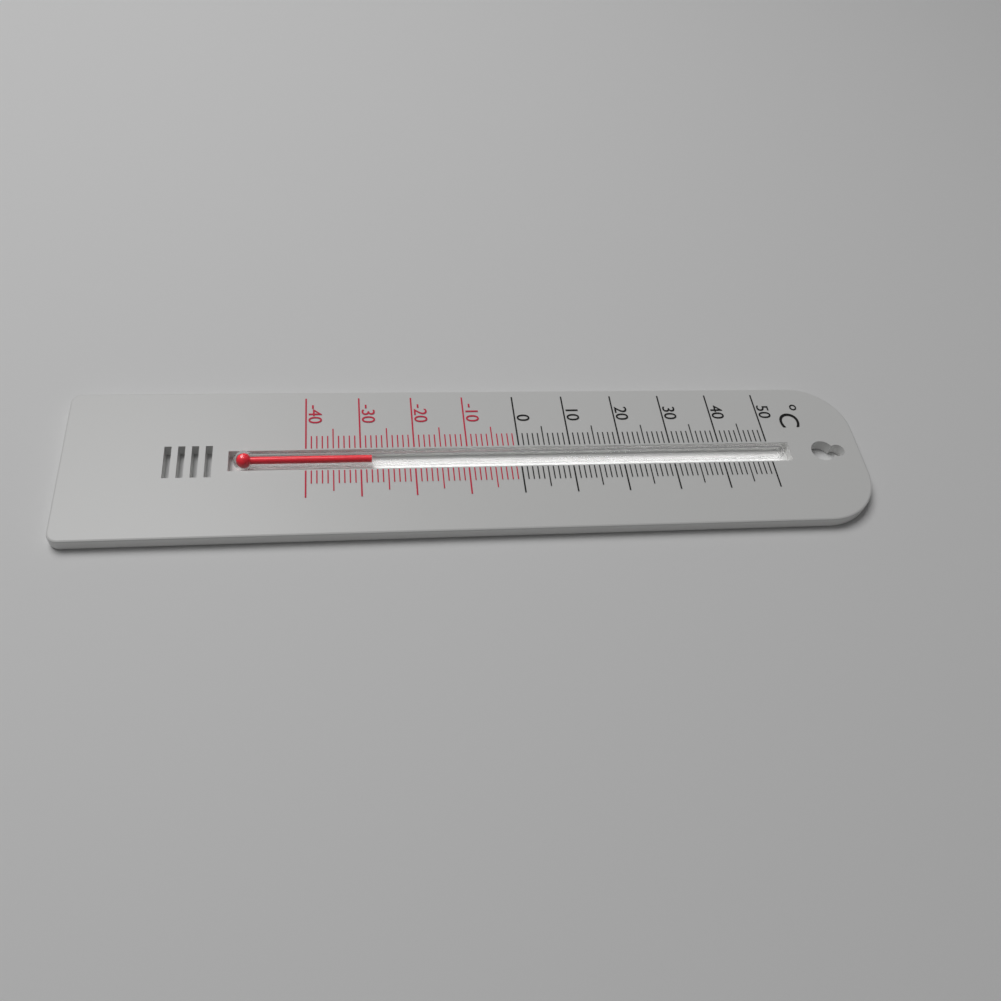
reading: -28 °C
